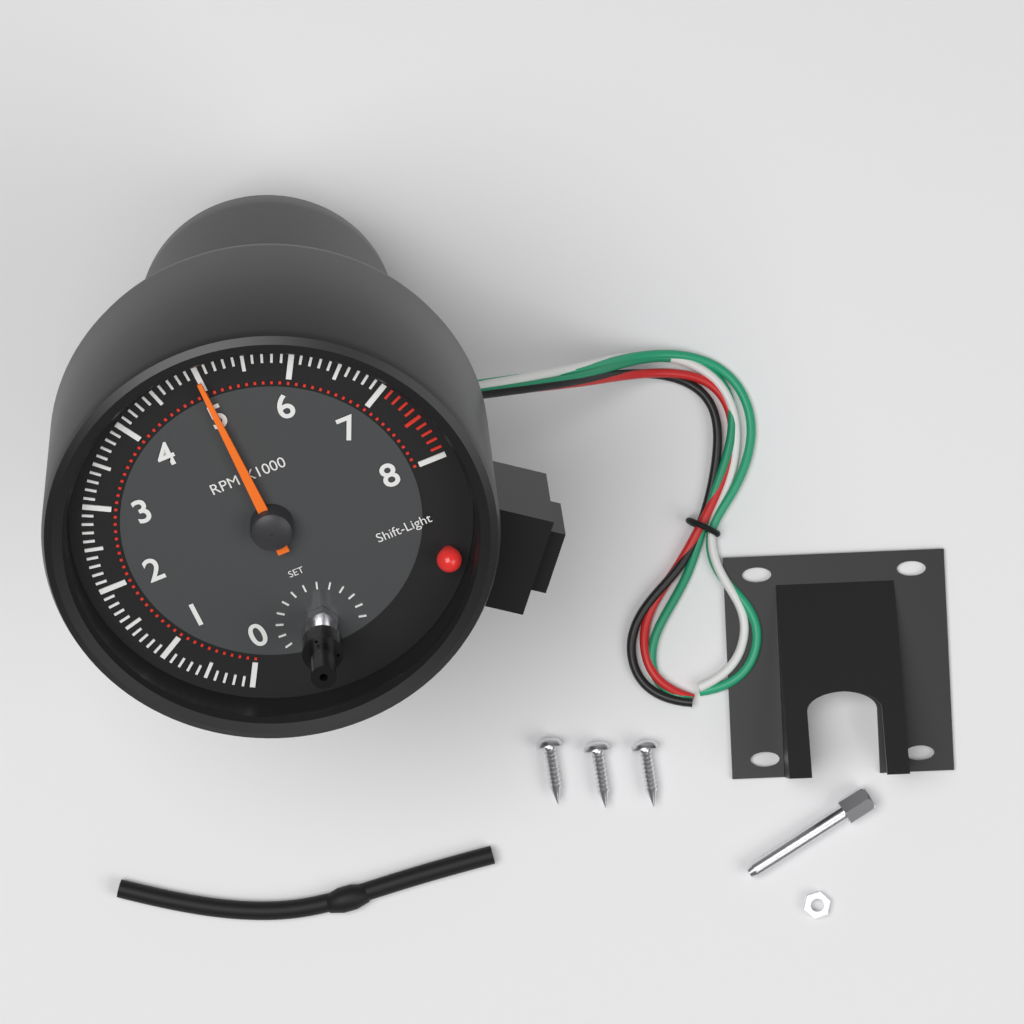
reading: 5000 RPM
